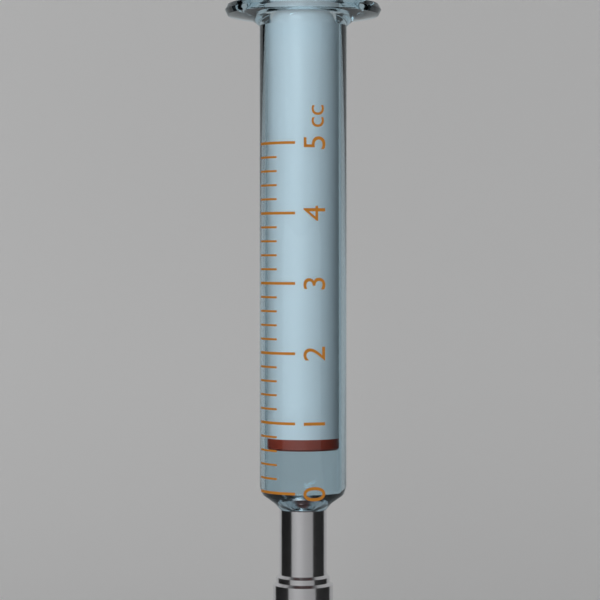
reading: 0.6 cc
